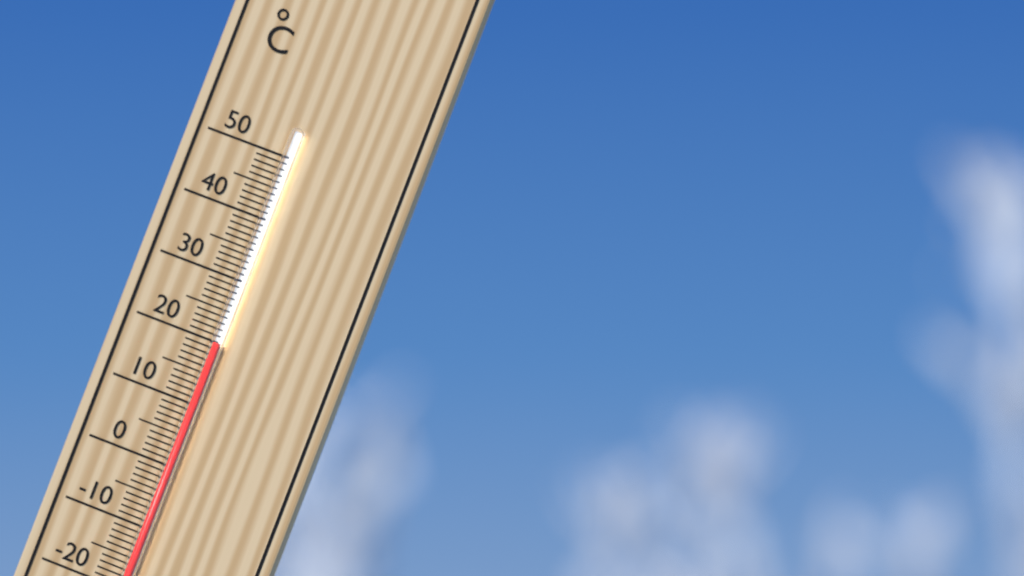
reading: 20 °C
